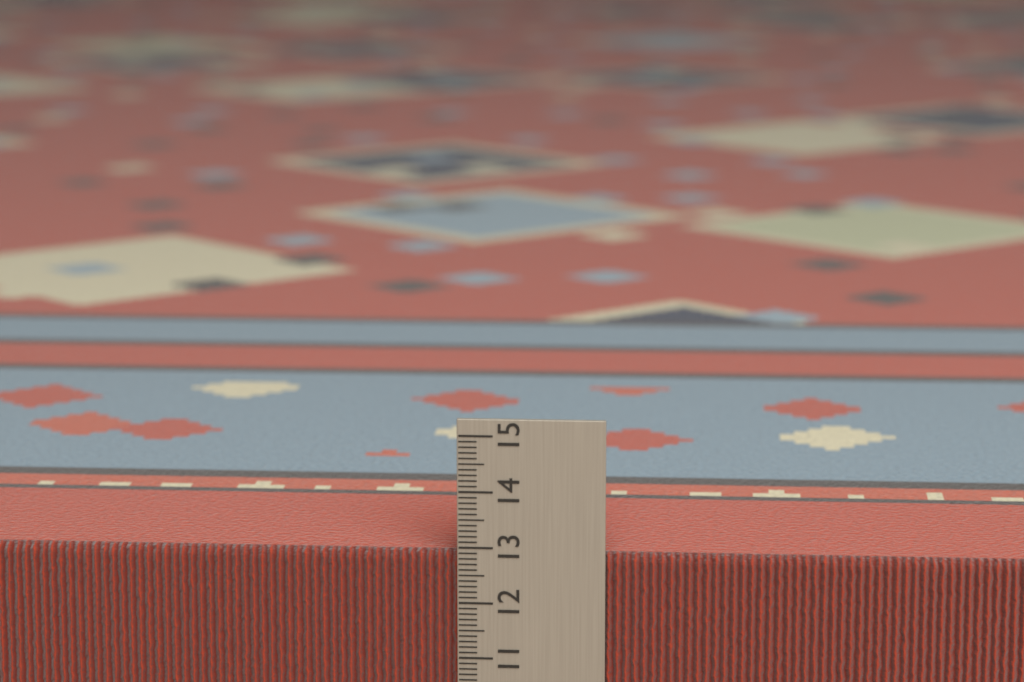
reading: 12.9 cm
